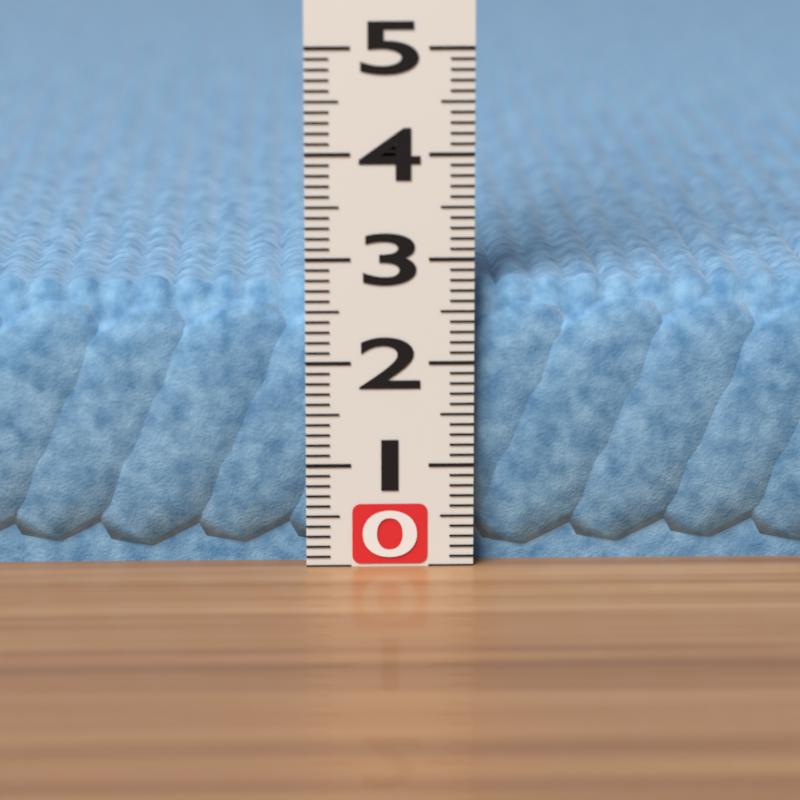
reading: 2.8 (no unit)
